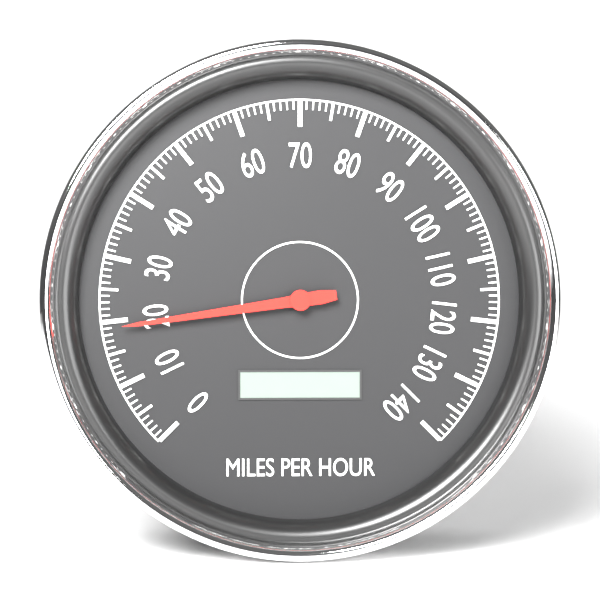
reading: 19 mph
